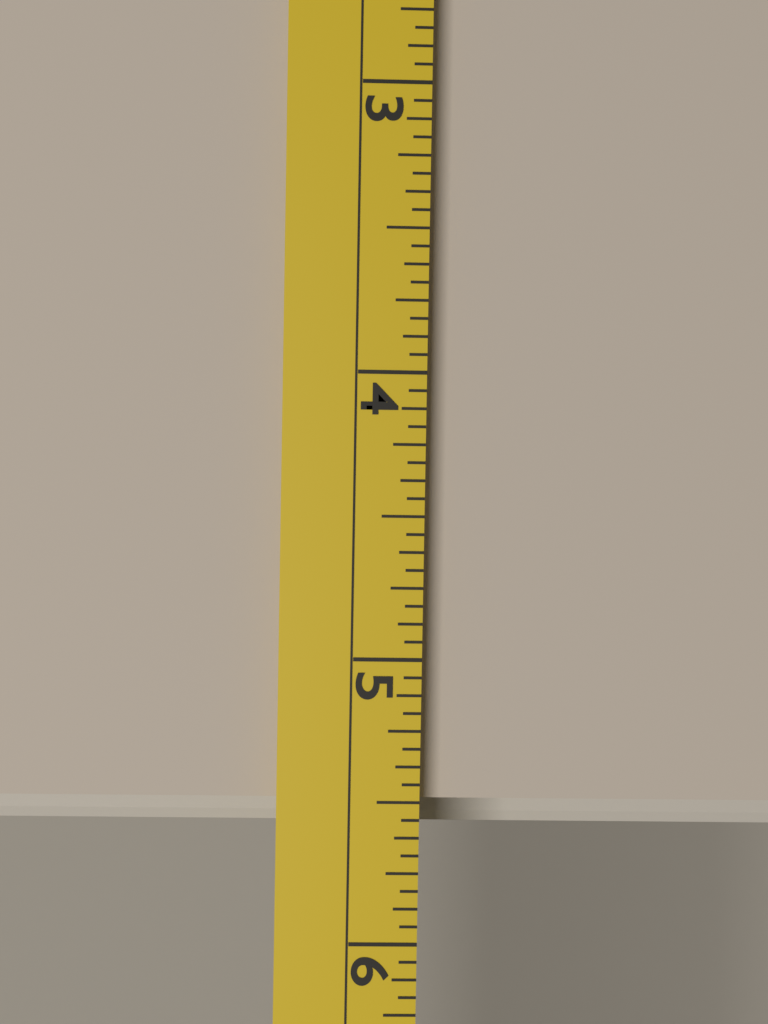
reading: 5.5000 (no unit)
